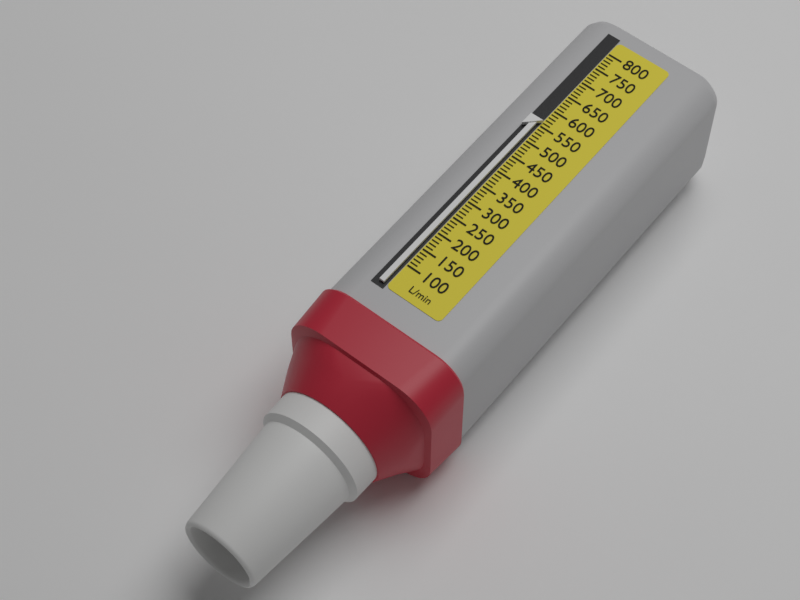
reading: 560 L/min
